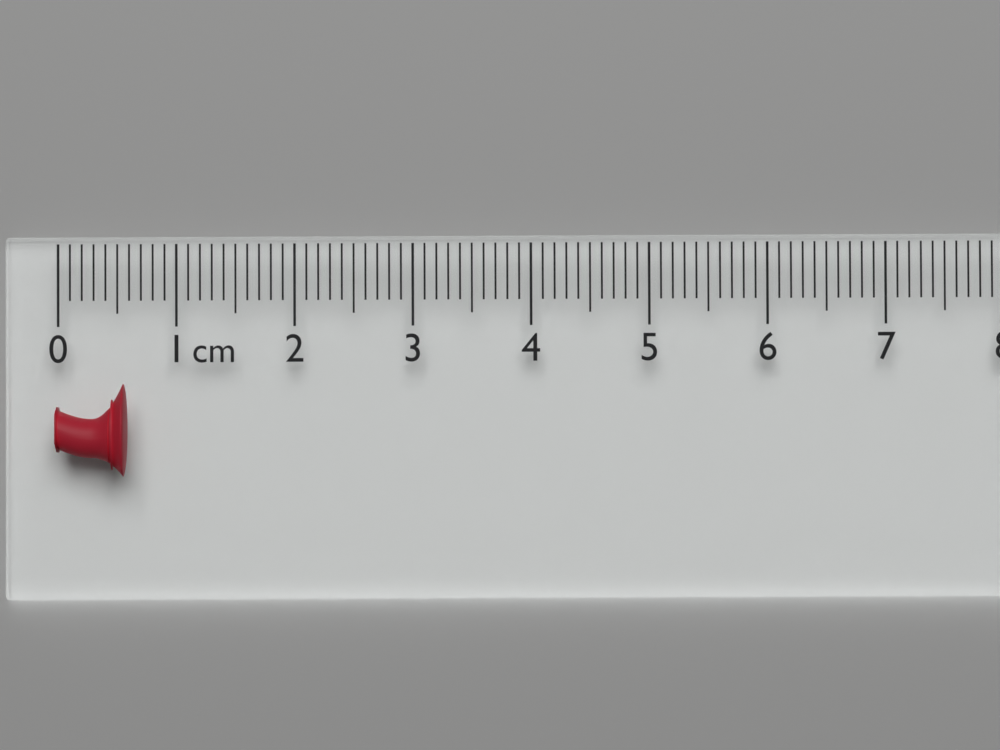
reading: 0.6 cm
